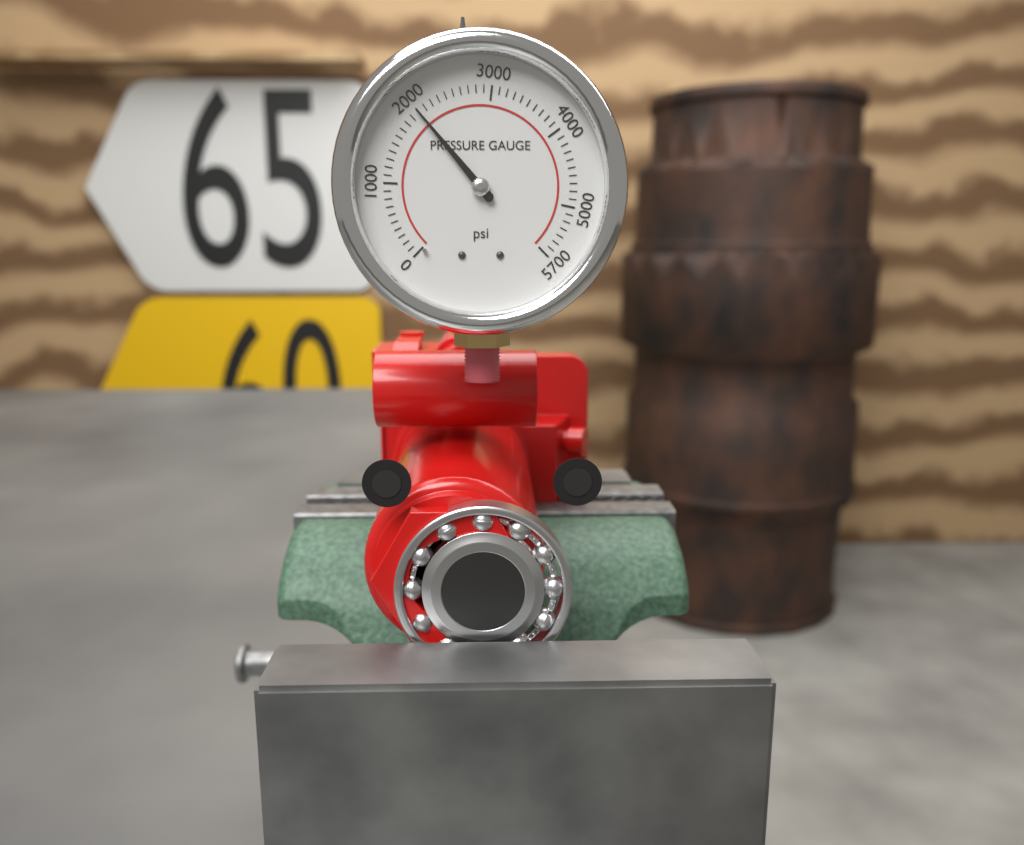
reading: 2000 psi
